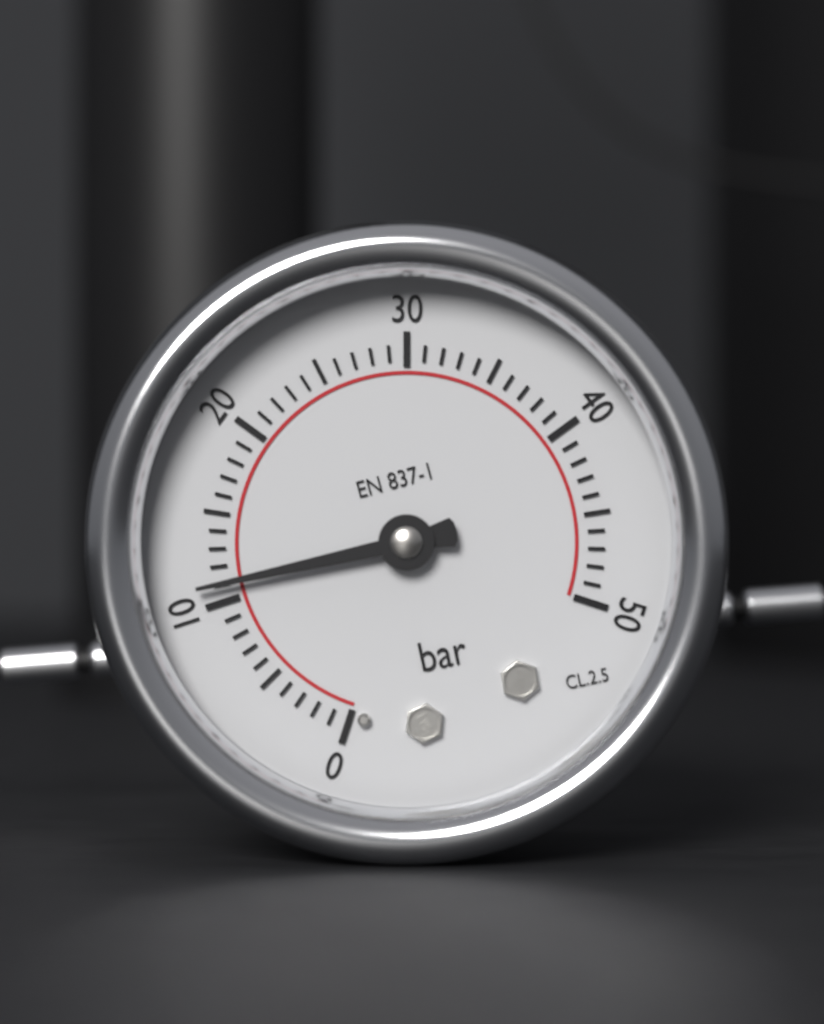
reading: 11 bar
